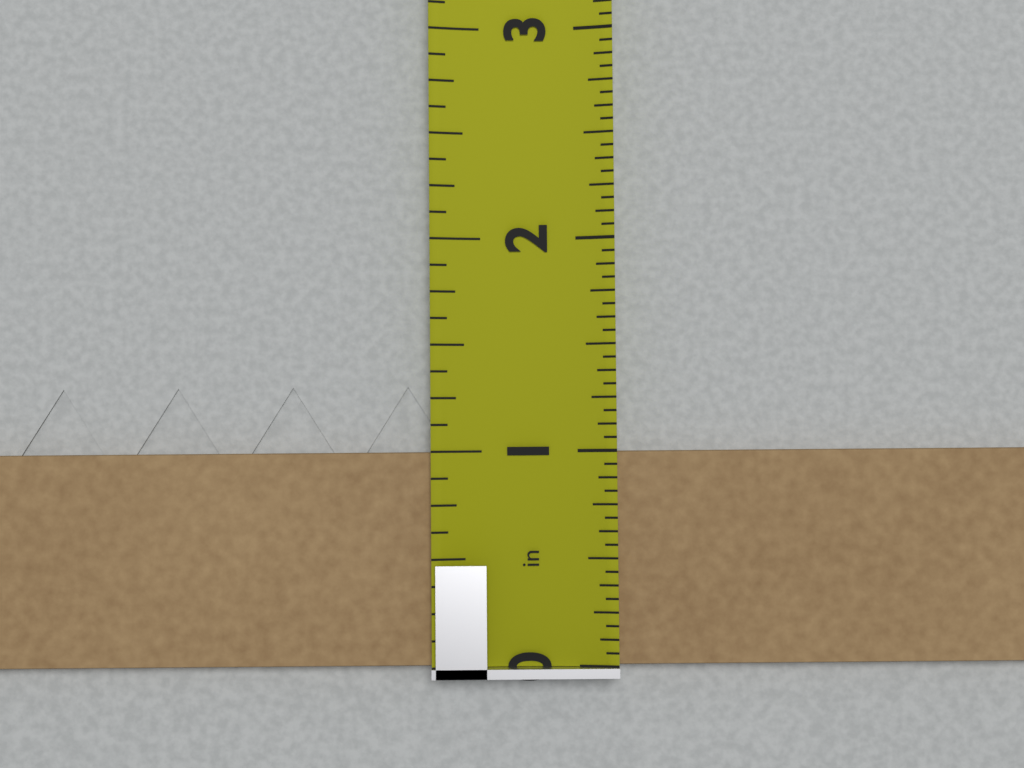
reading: 1.0000 in
